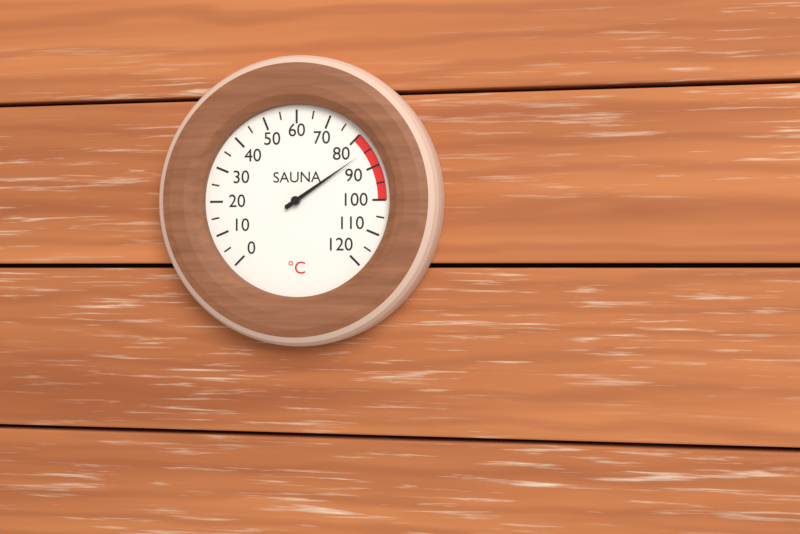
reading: 85 °C
